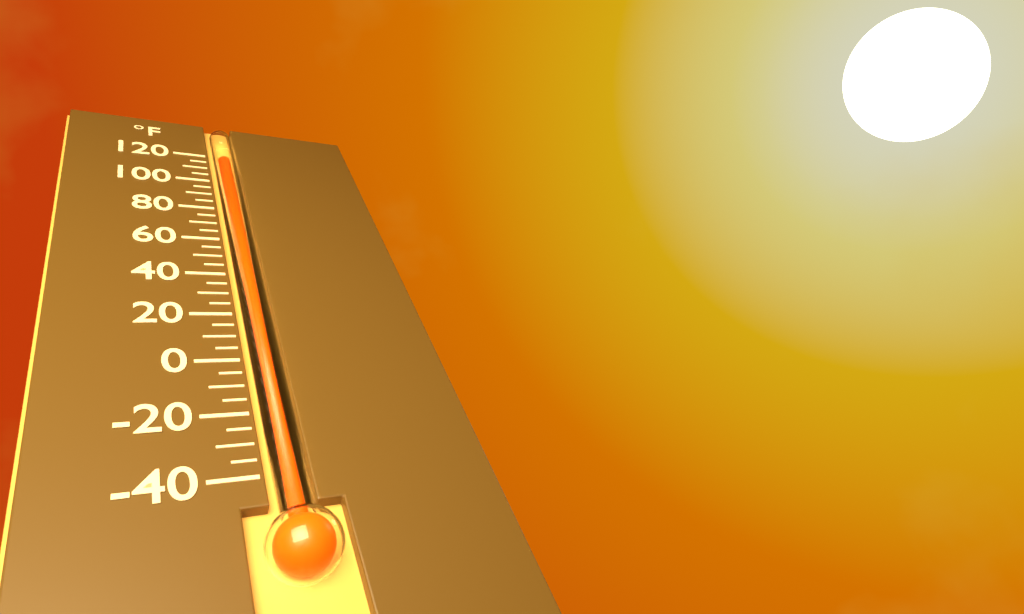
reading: 115 °F
